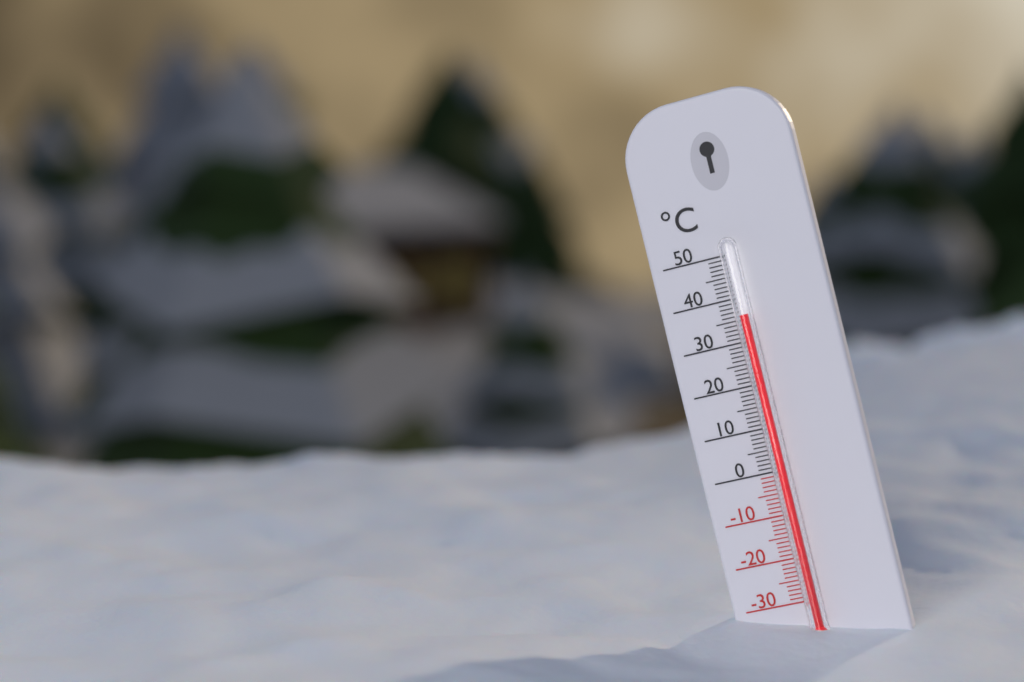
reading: 36 °C
